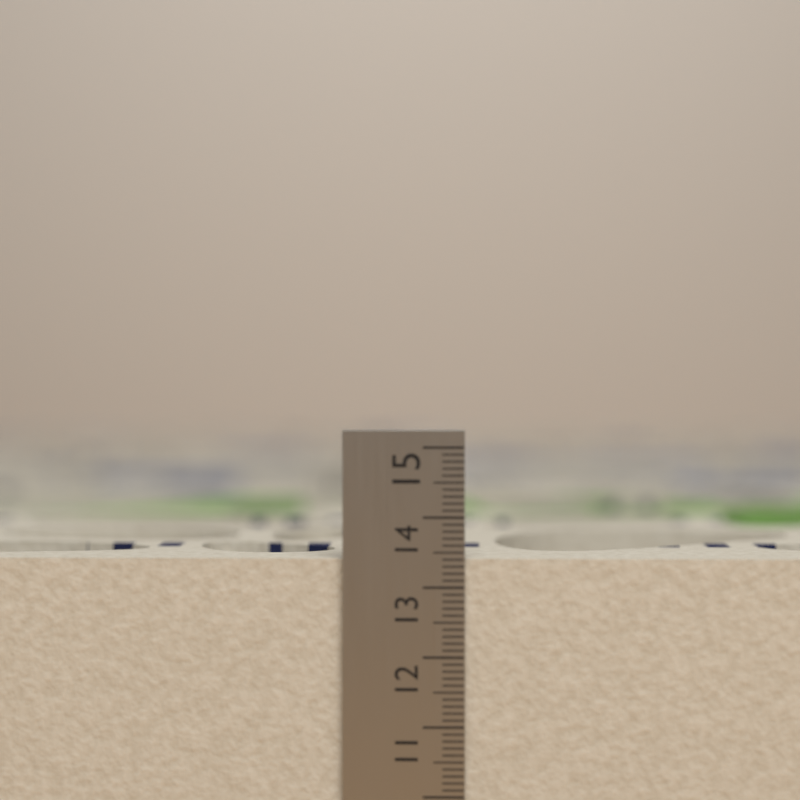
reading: 13.4 cm
